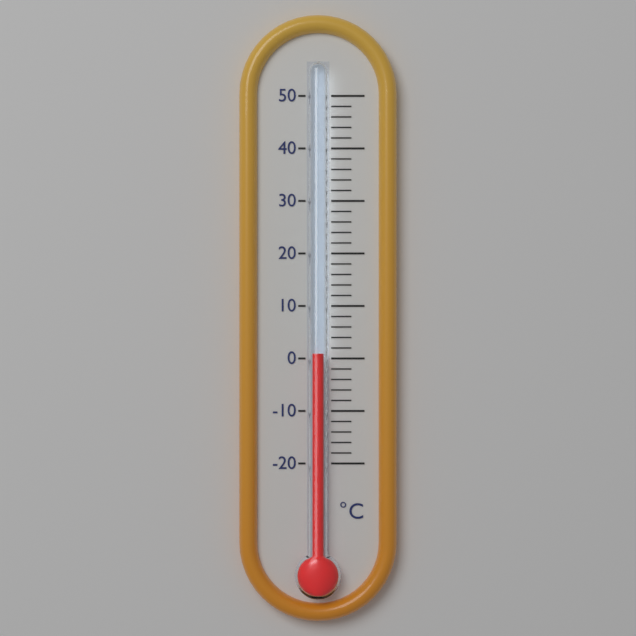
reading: 1 °C
